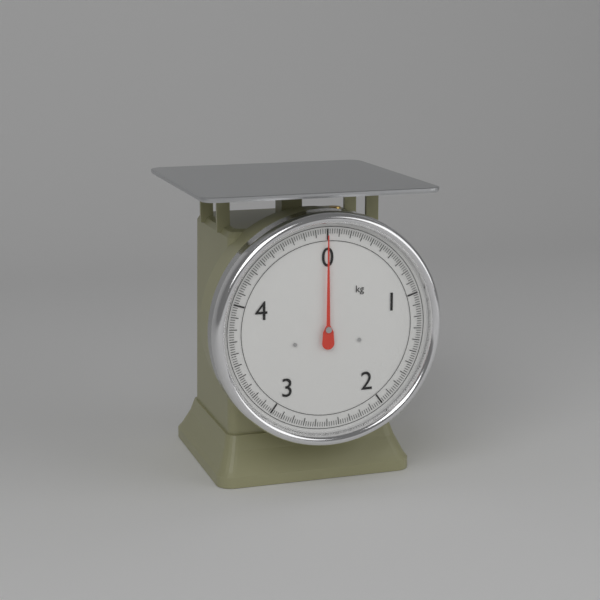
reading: 0.00 kg
